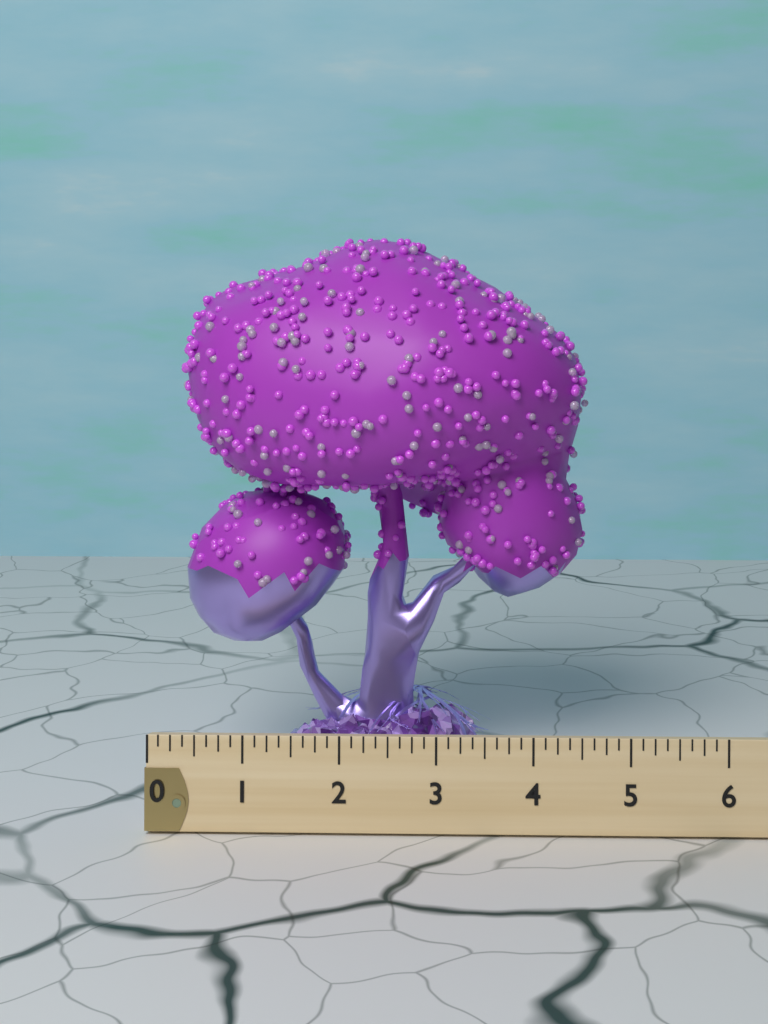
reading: 4.500 (no unit)
